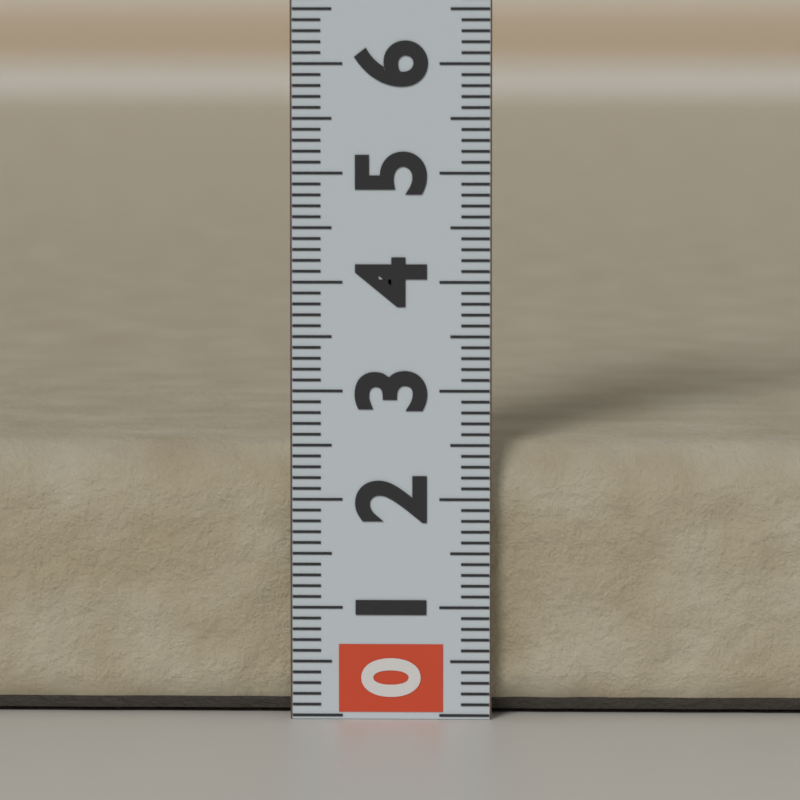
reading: 2.5 (no unit)
